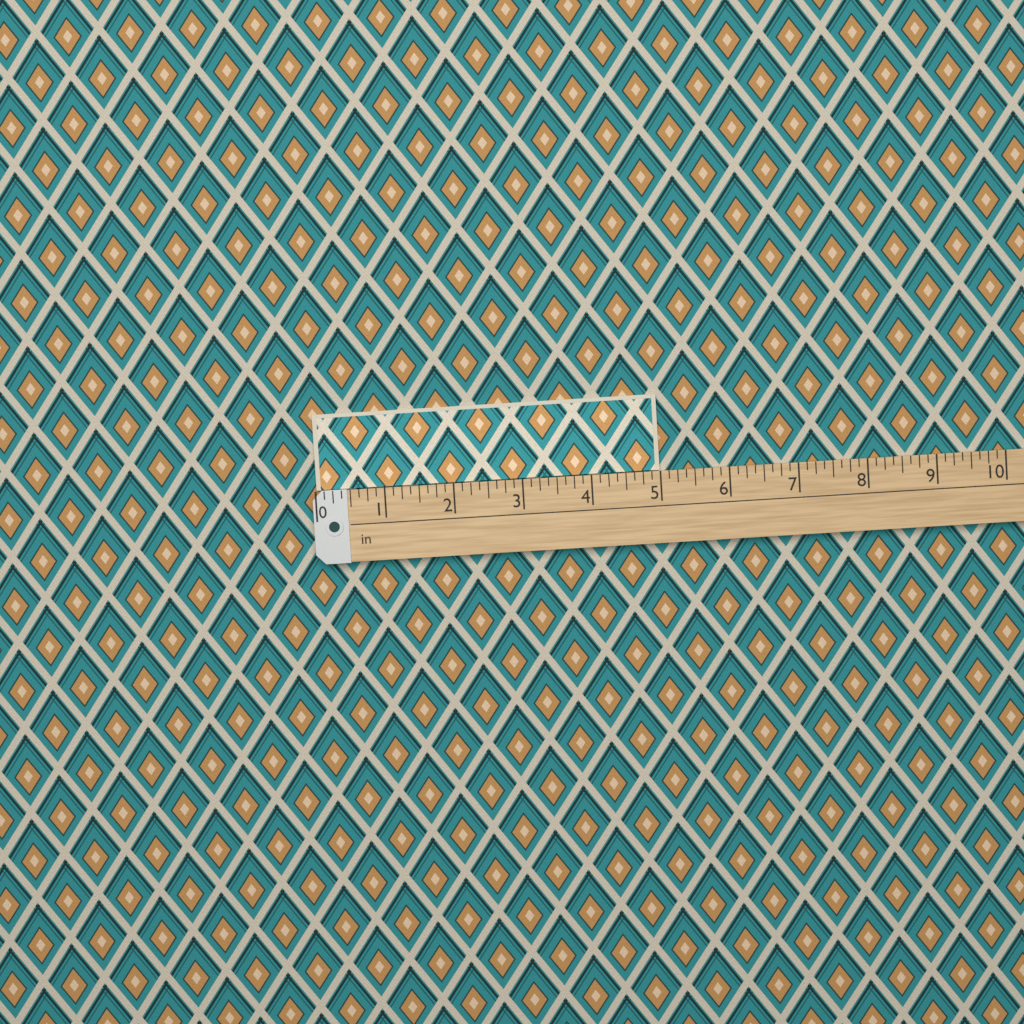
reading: 5.000 in
